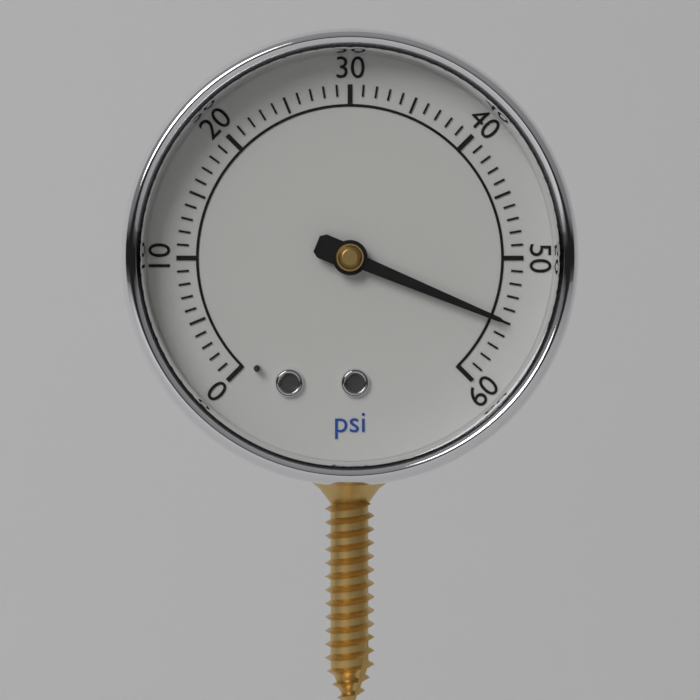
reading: 55 psi
